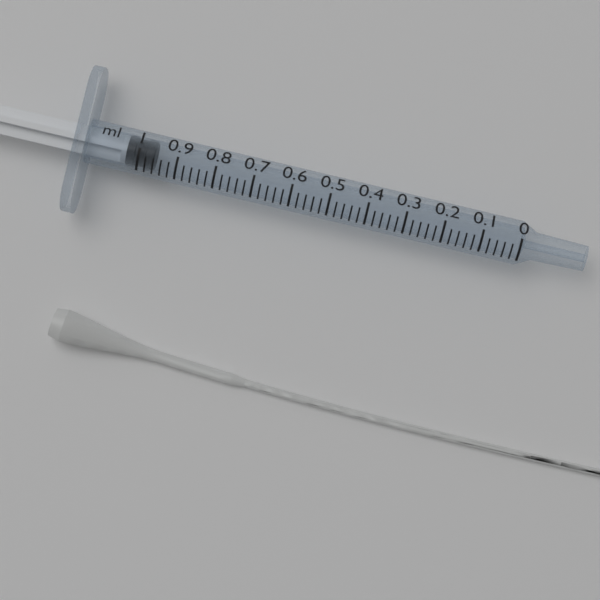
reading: 0.96 ml
